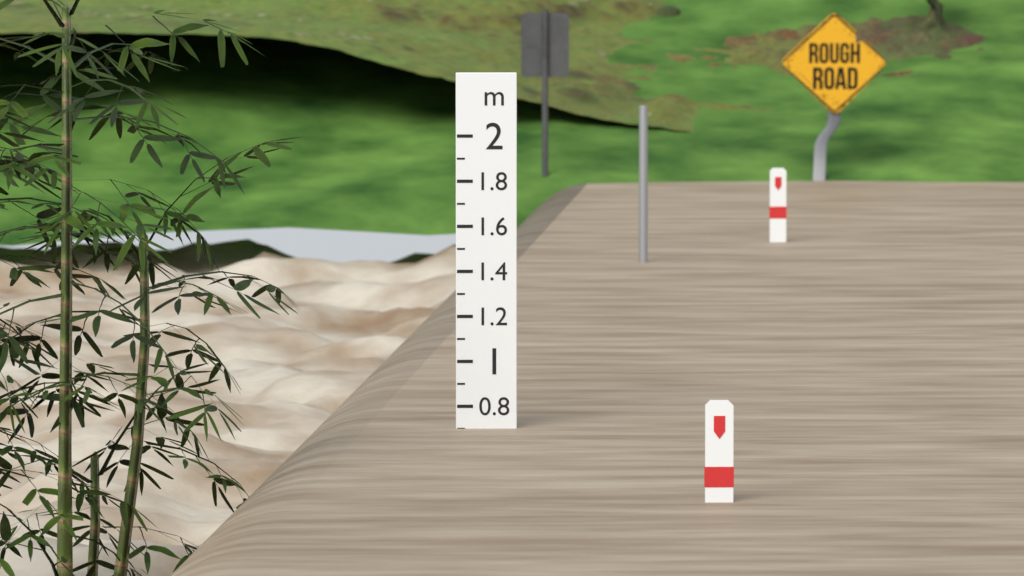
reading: 0.7 m
